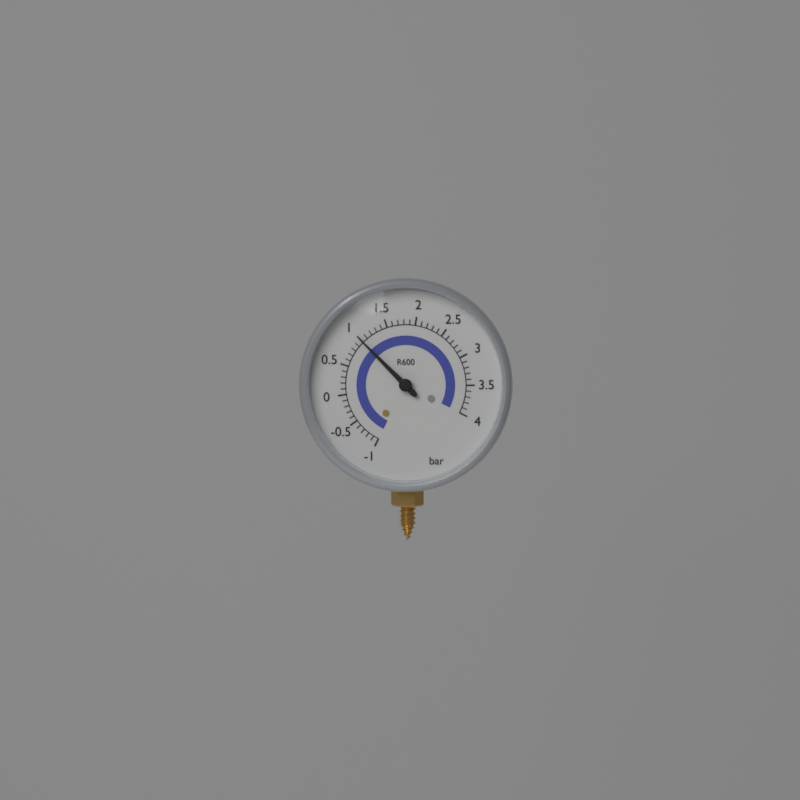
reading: 1.0 bar
